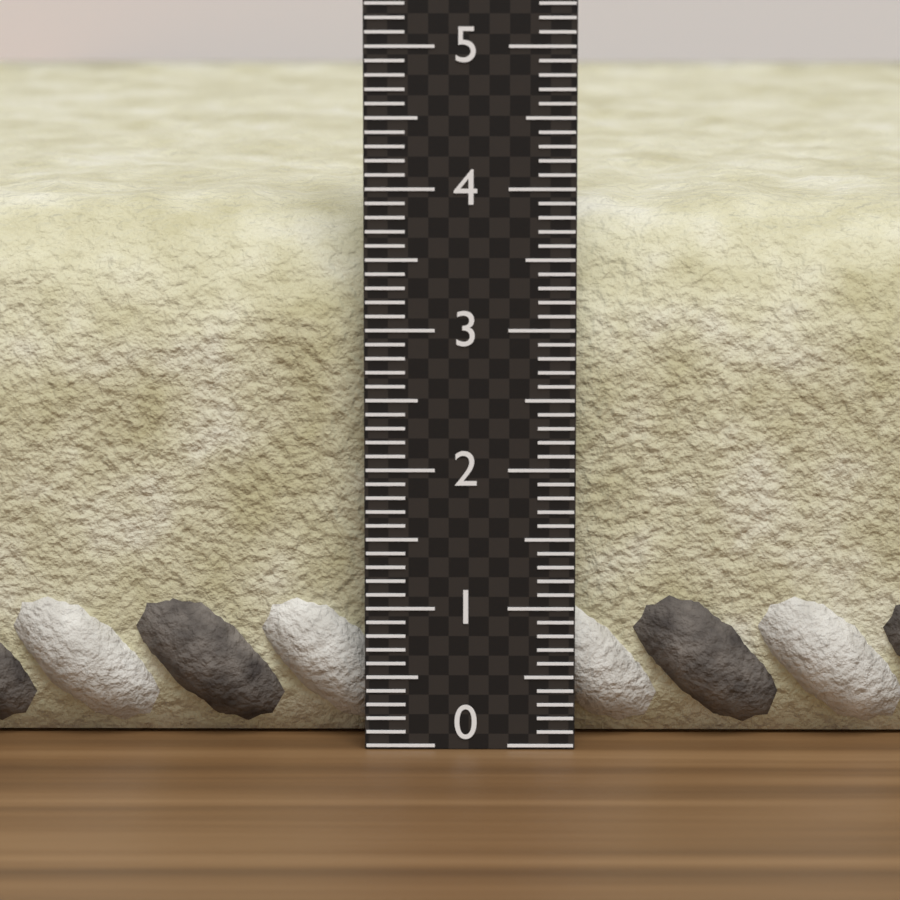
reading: 3.9 (no unit)
